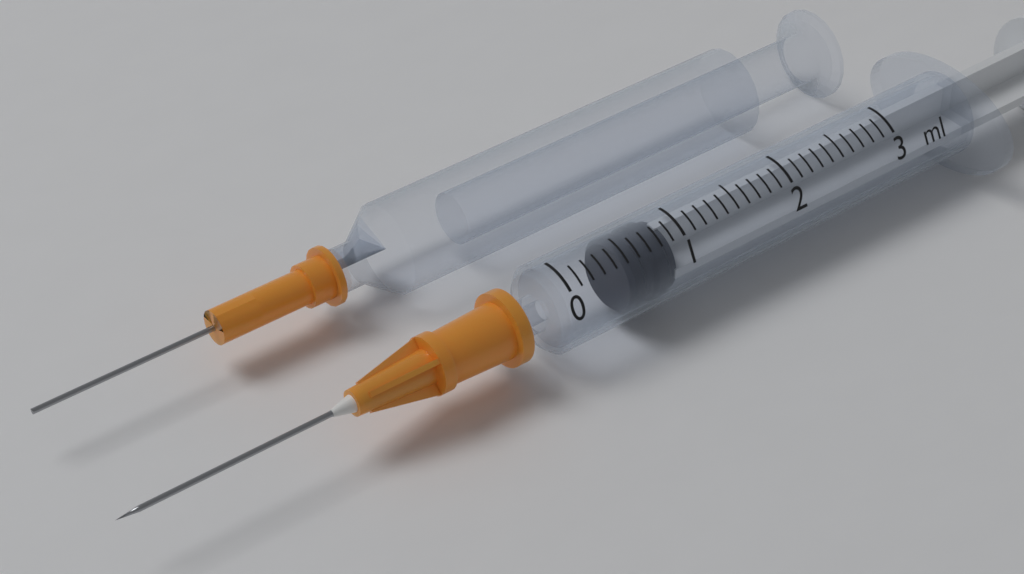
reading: 0.5 ml
